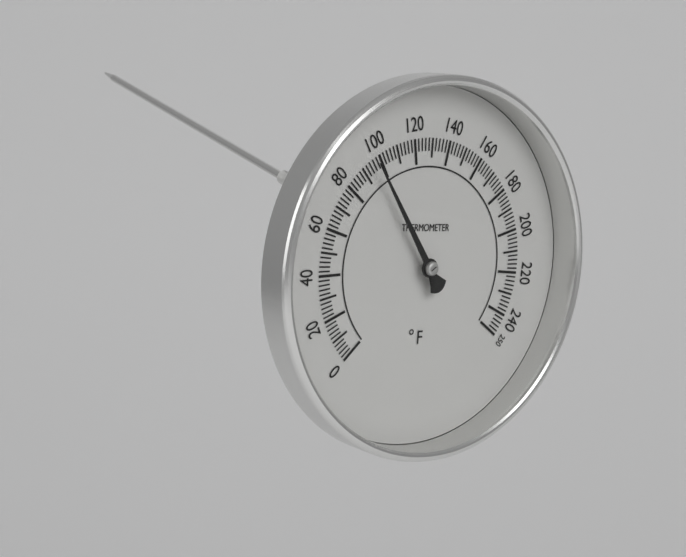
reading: 96 °F
